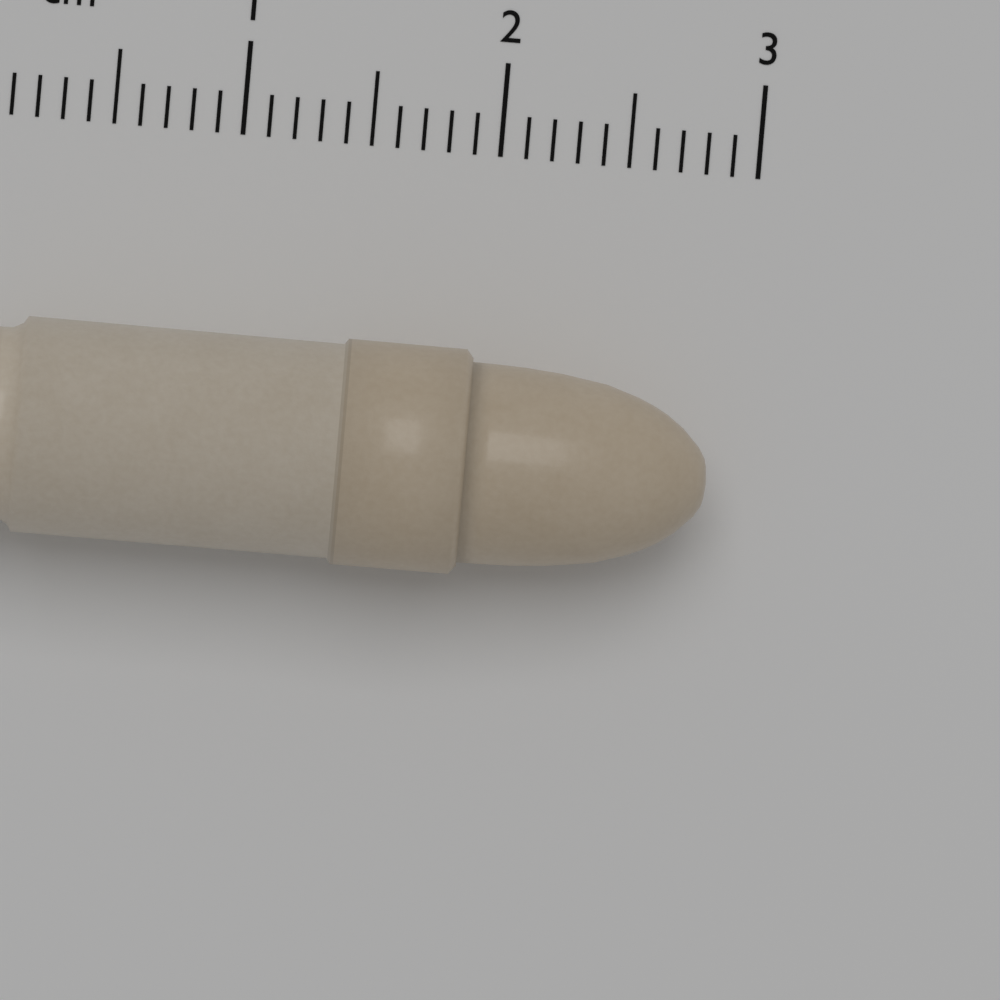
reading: 2.9 cm
